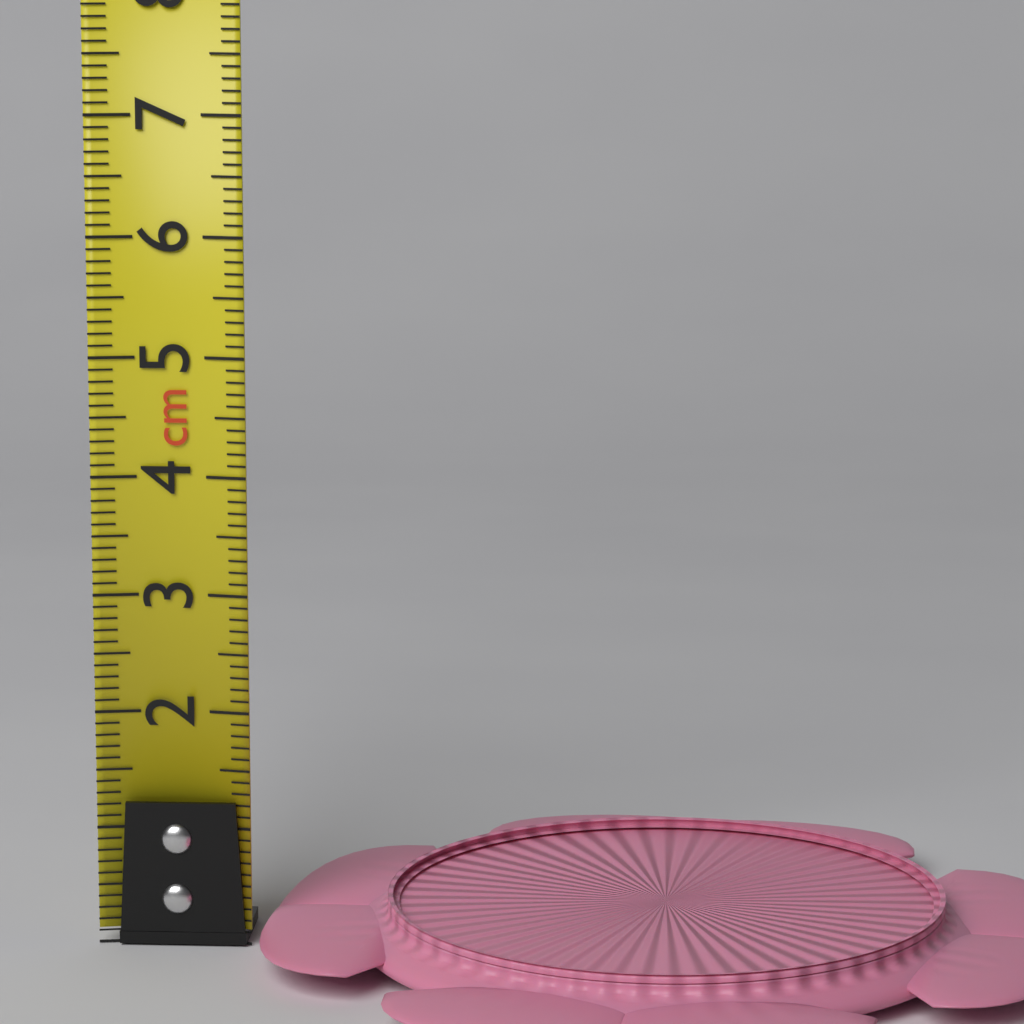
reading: 0.5 cm
